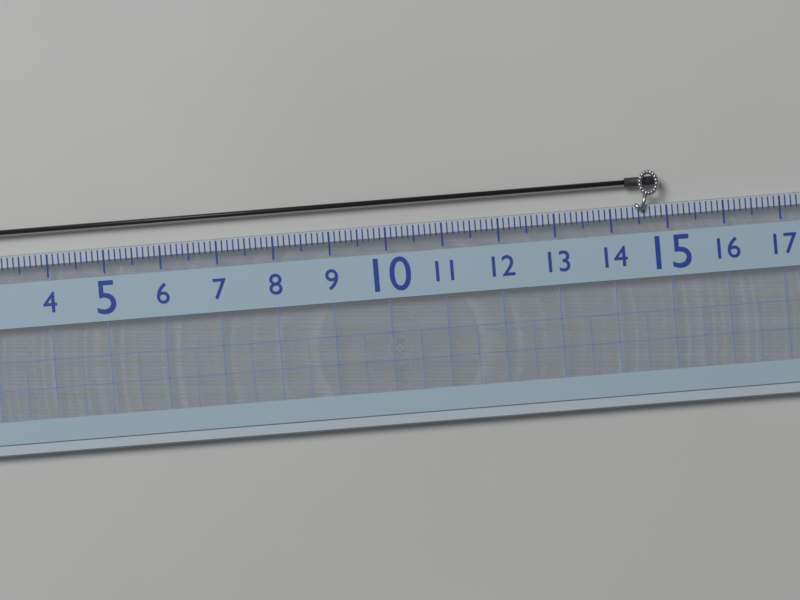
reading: 14.9 (no unit)
